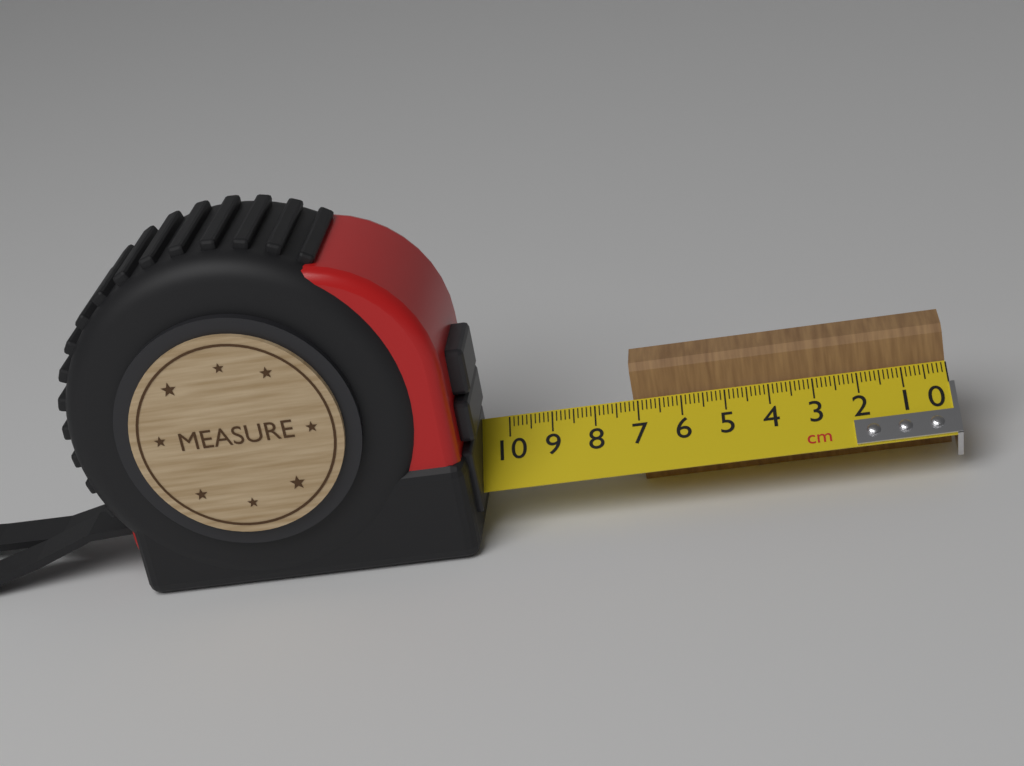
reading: 7.1 cm
